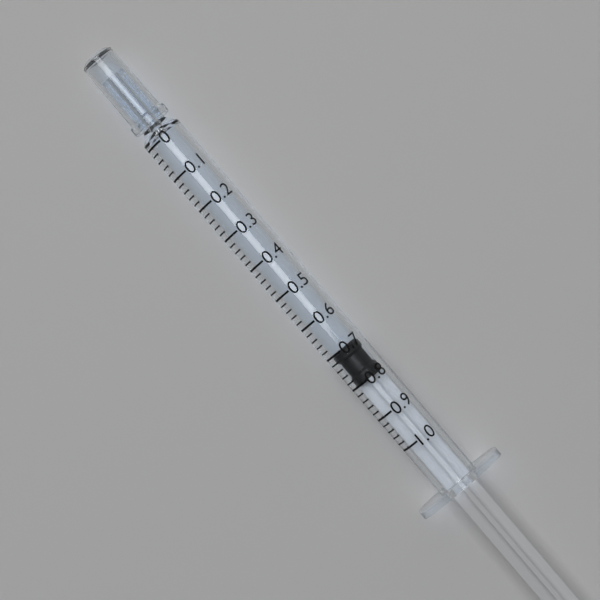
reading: 0.70 (no unit)
